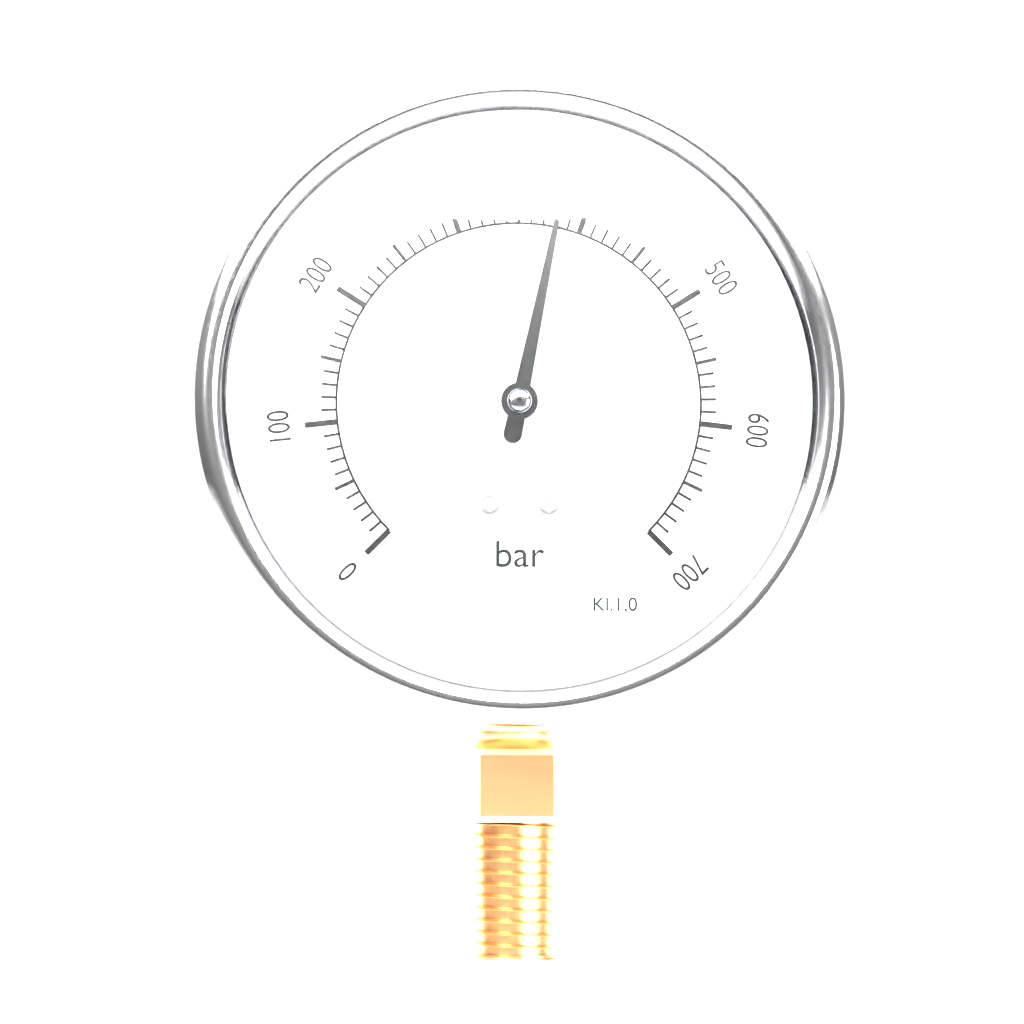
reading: 380 bar
